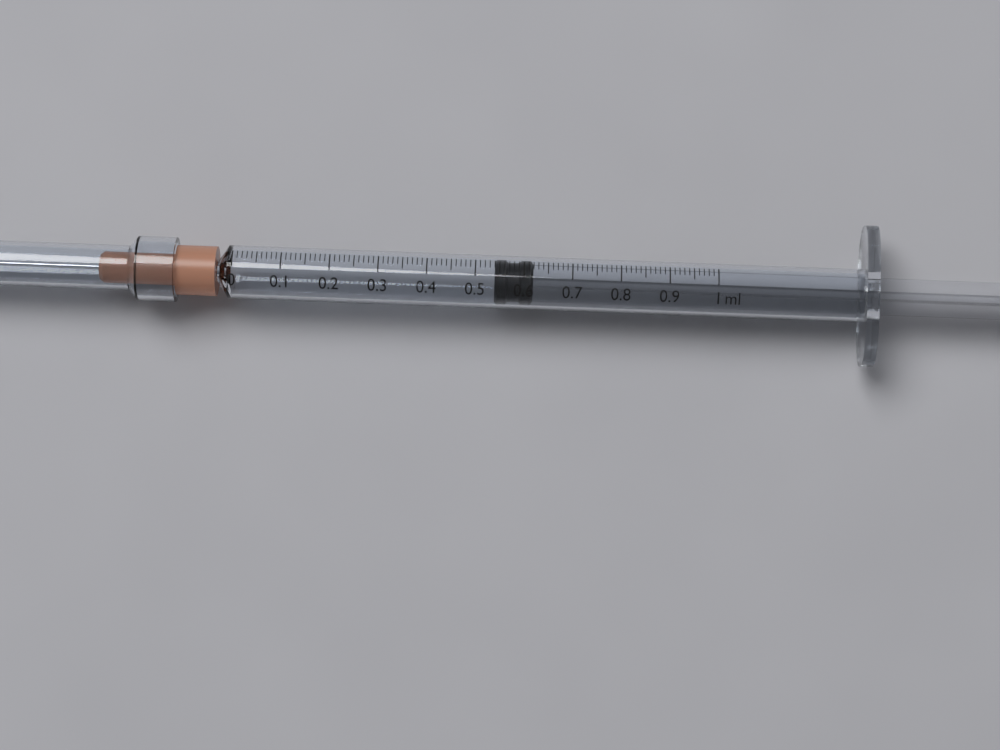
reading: 0.54 ml
